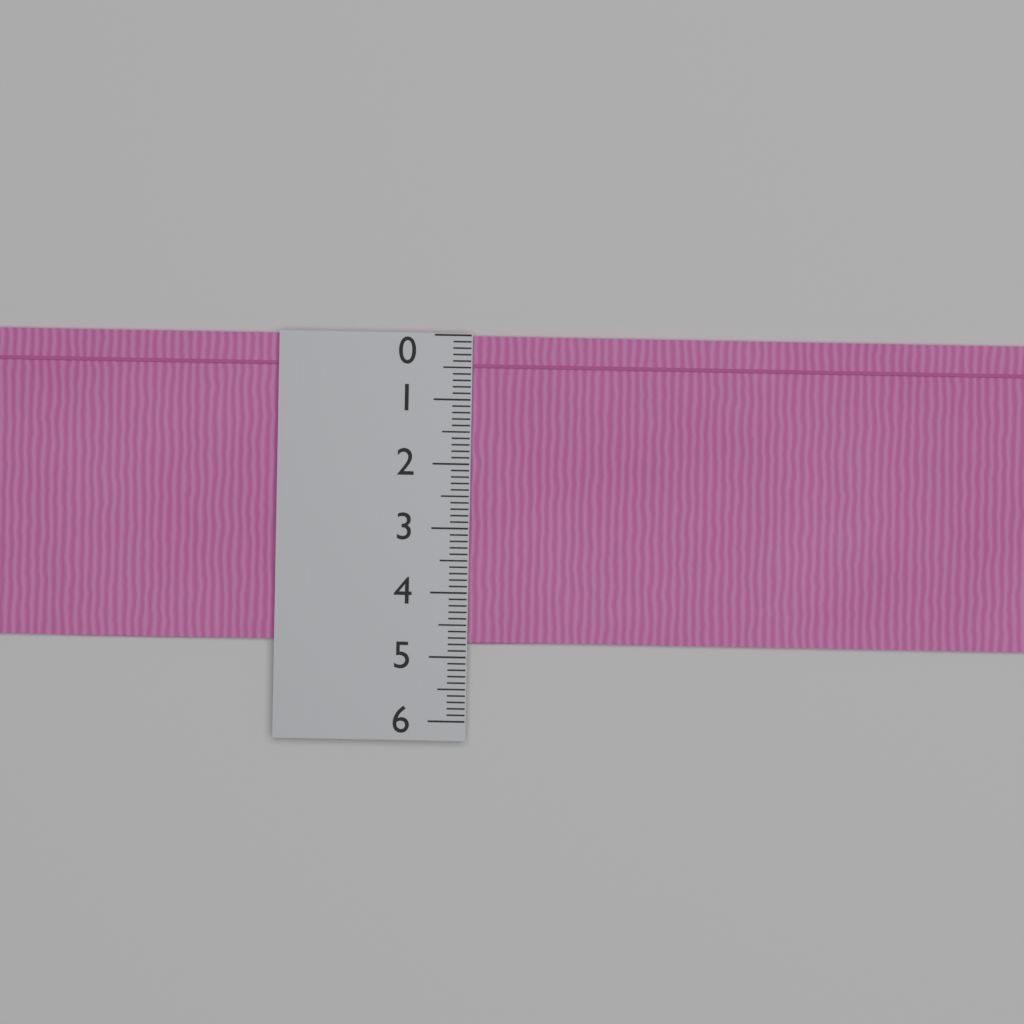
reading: 4.8 (no unit)
